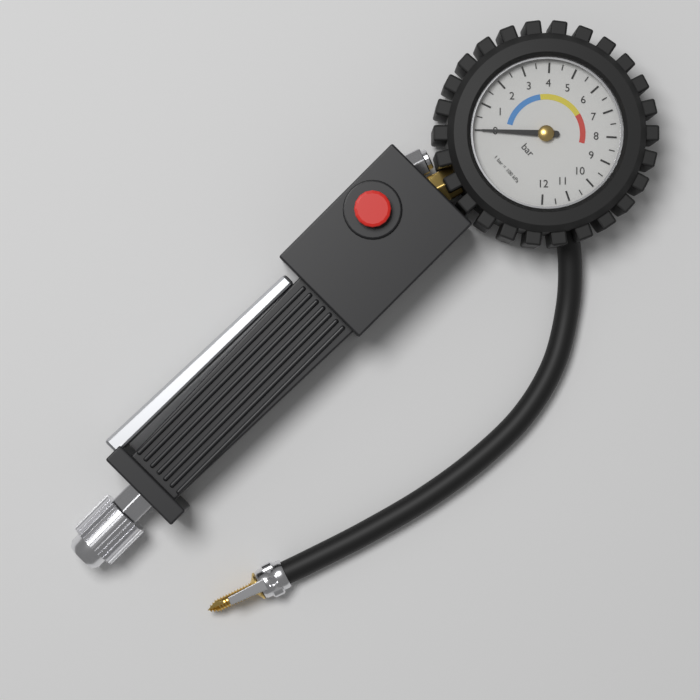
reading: 0.0 bar
